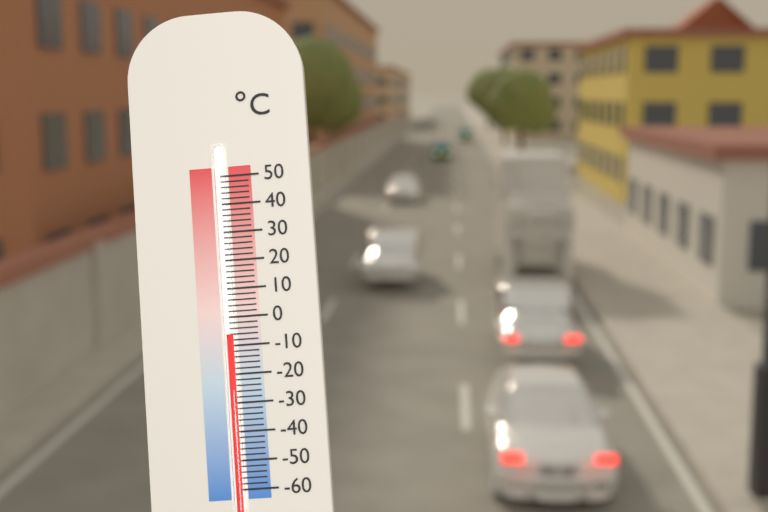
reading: -6 °C
